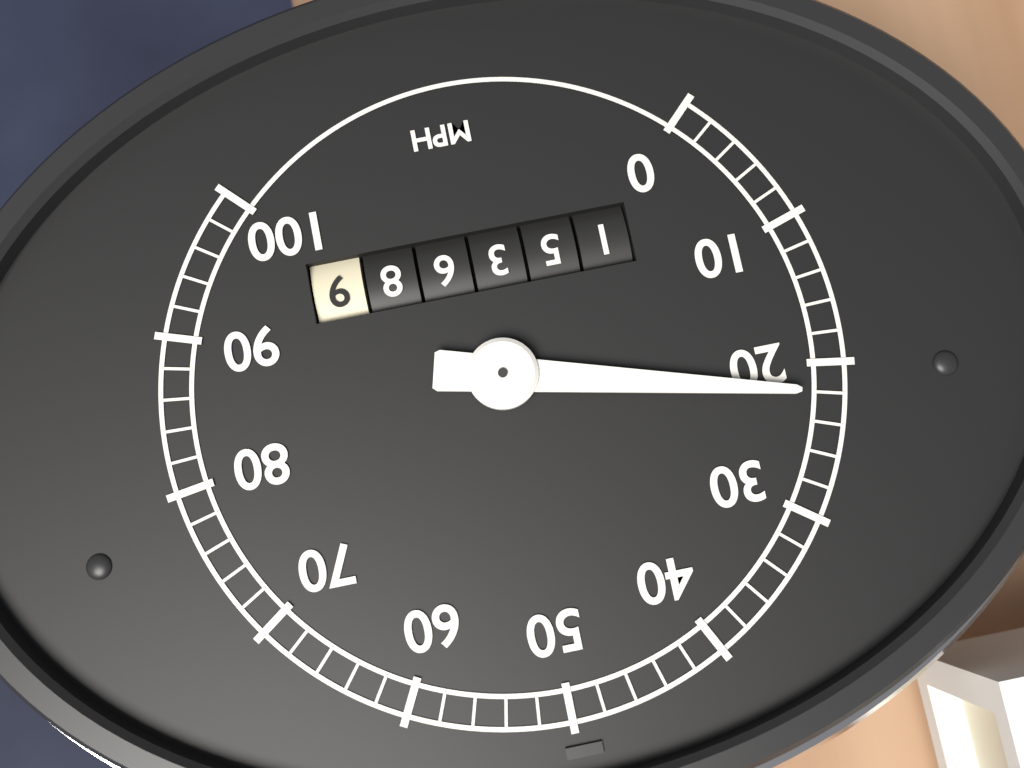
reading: 22 mph
